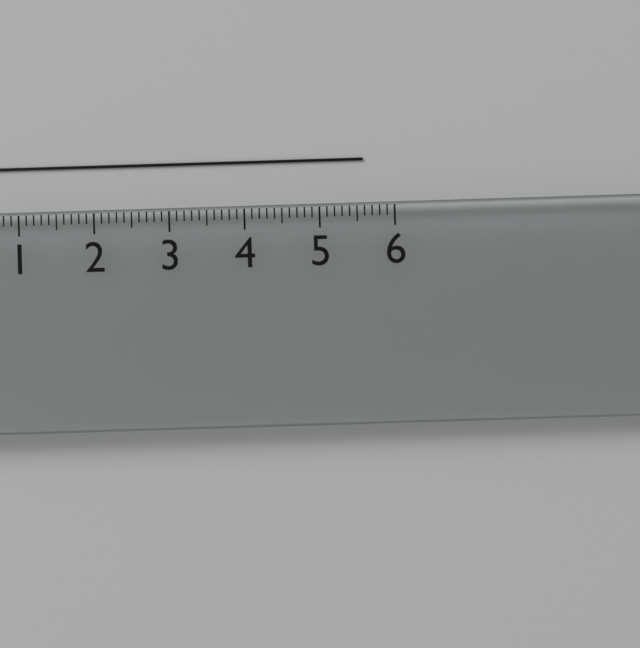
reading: 5.6 (no unit)
